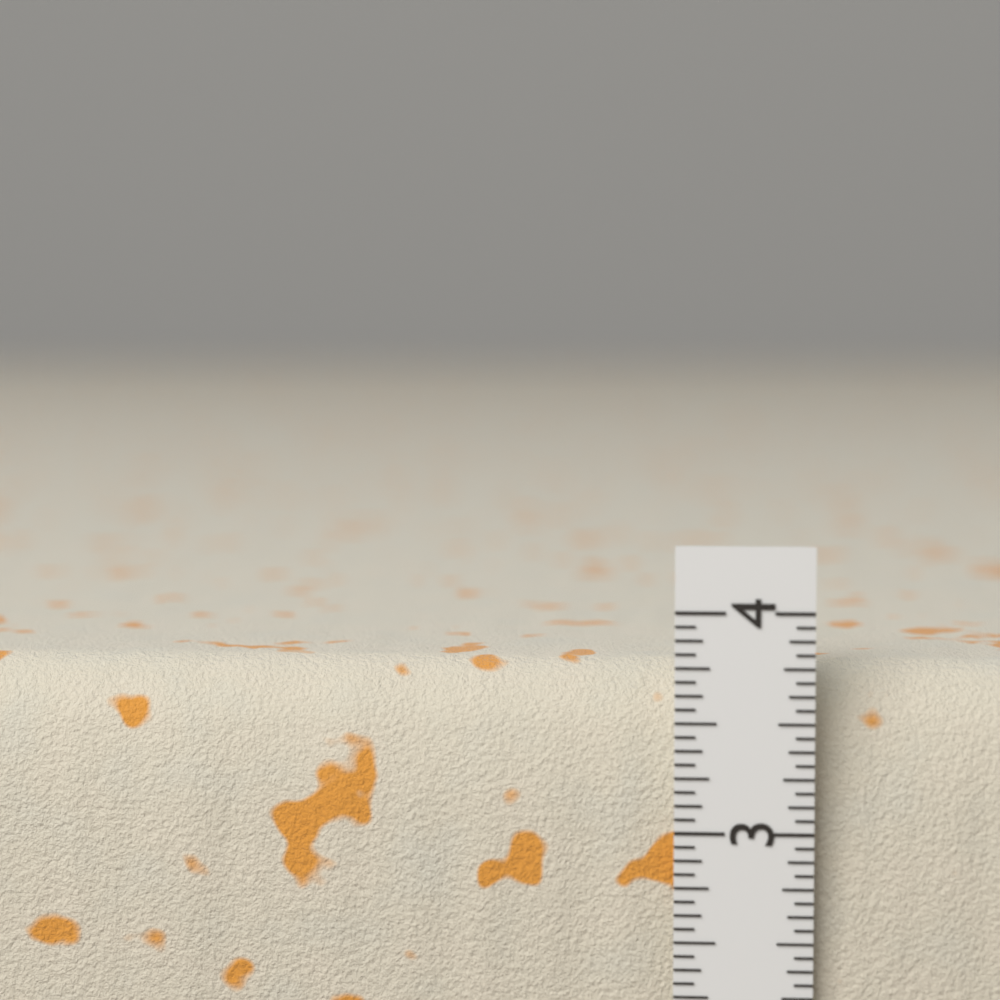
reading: 3.7500 in
